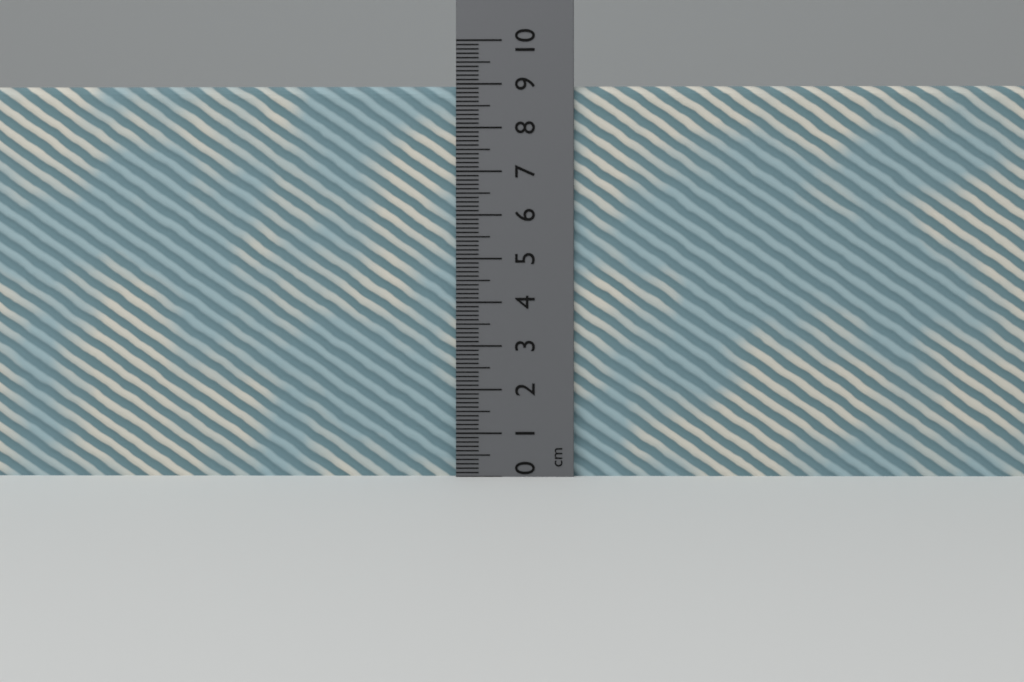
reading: 9.0 cm
